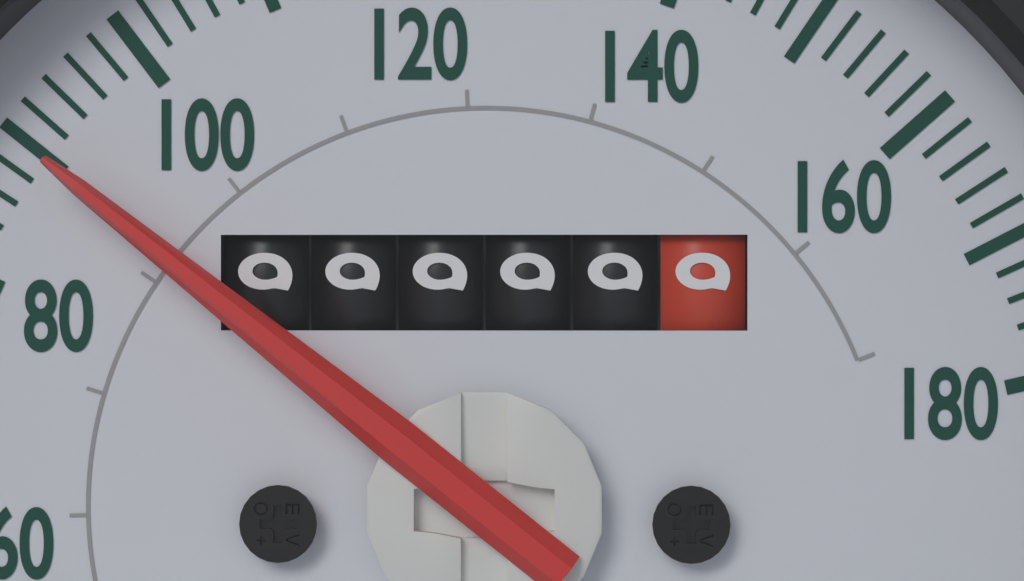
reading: 90 mph
